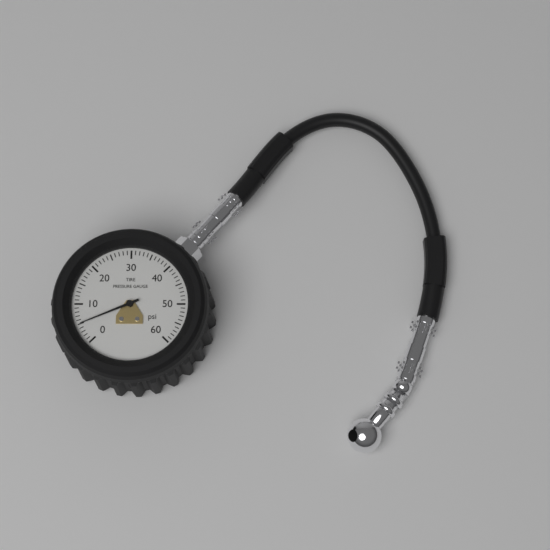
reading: 5 psi
